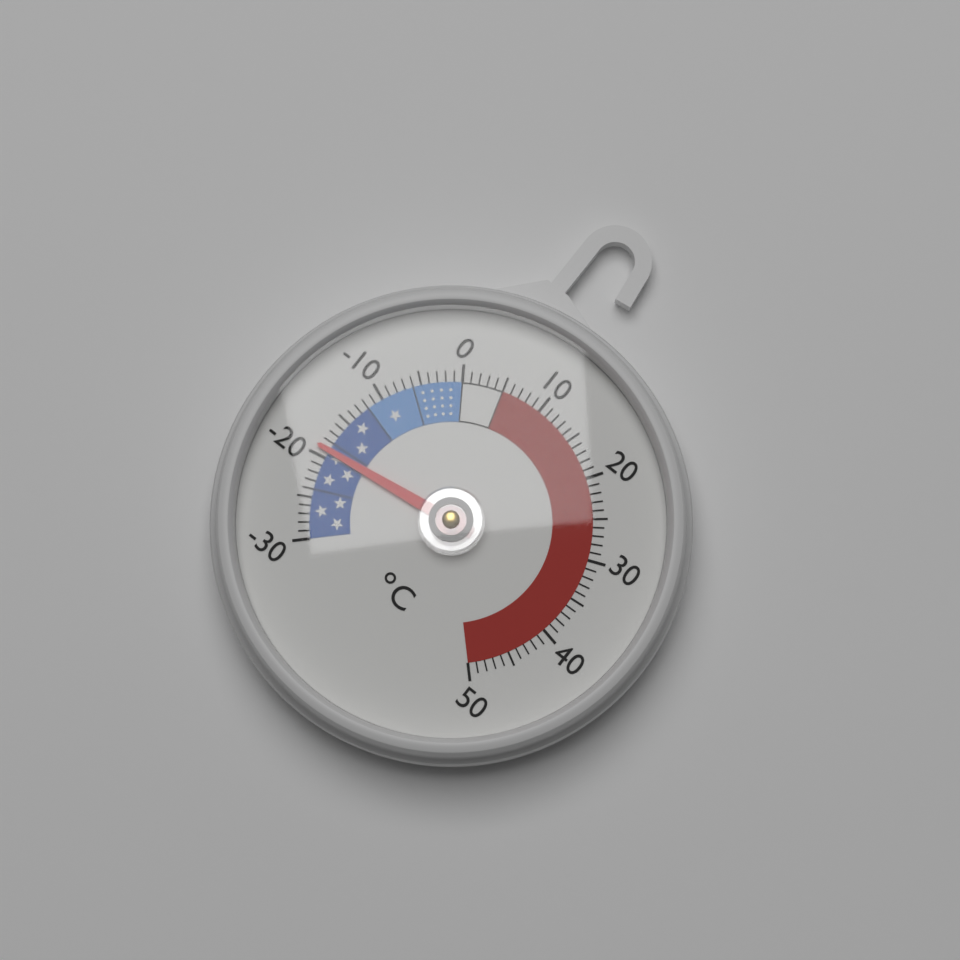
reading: -19 °C
